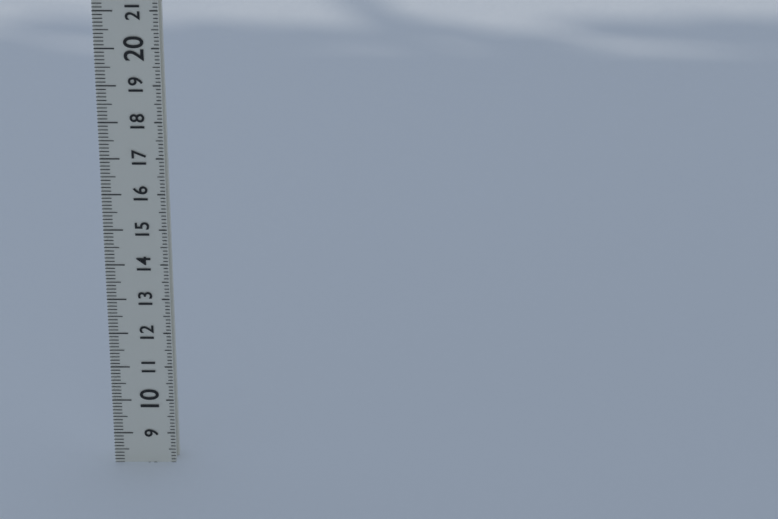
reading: 8.1 (no unit)
